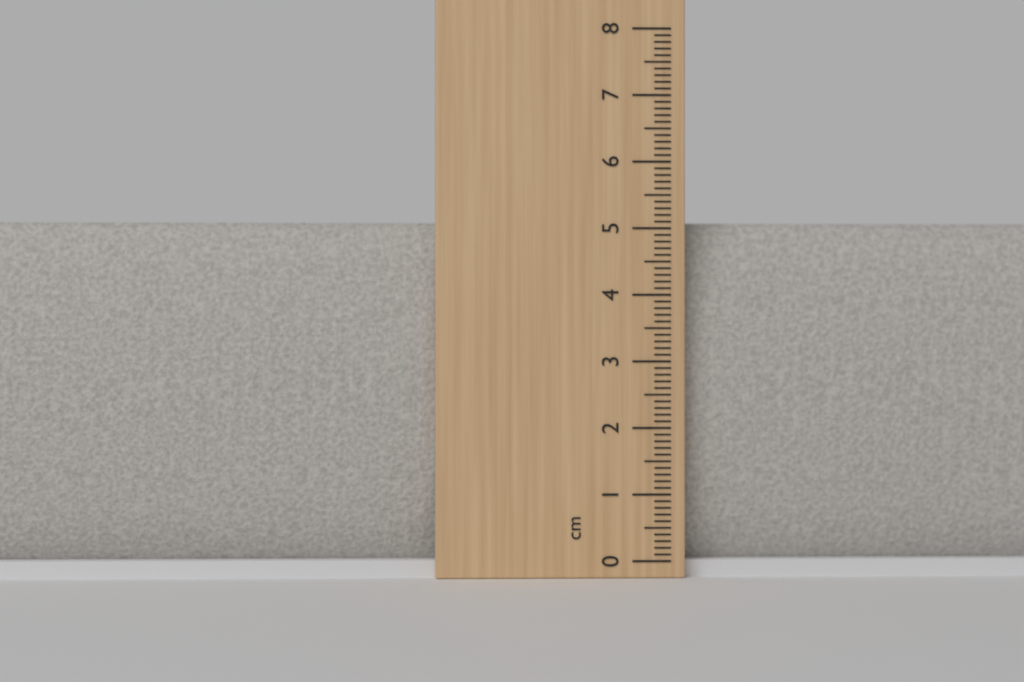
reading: 5.1 cm
